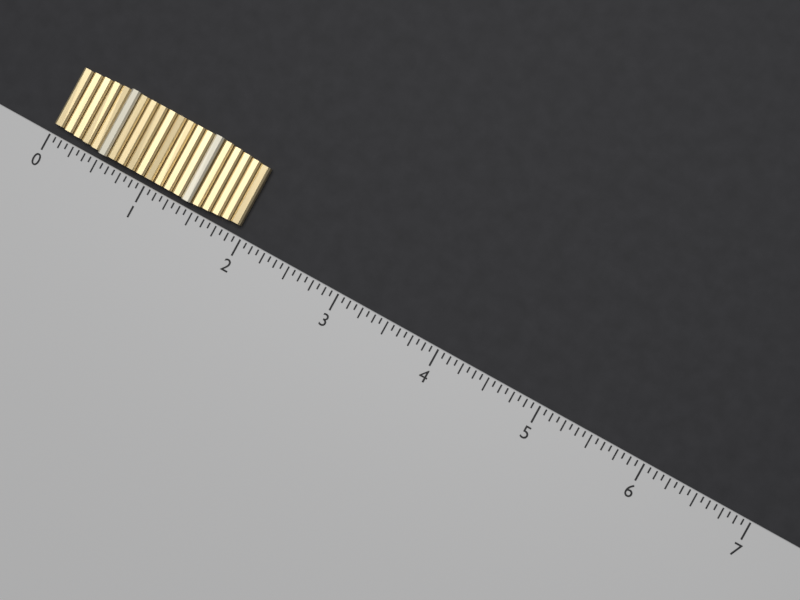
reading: 1.9375 (no unit)
